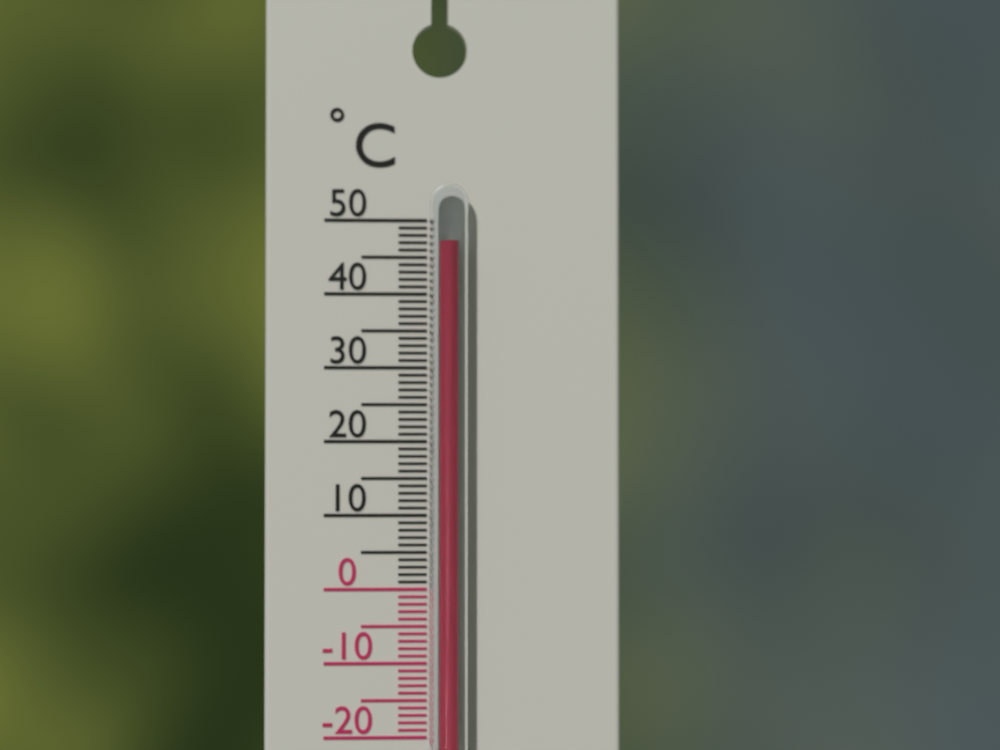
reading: 47 °C
